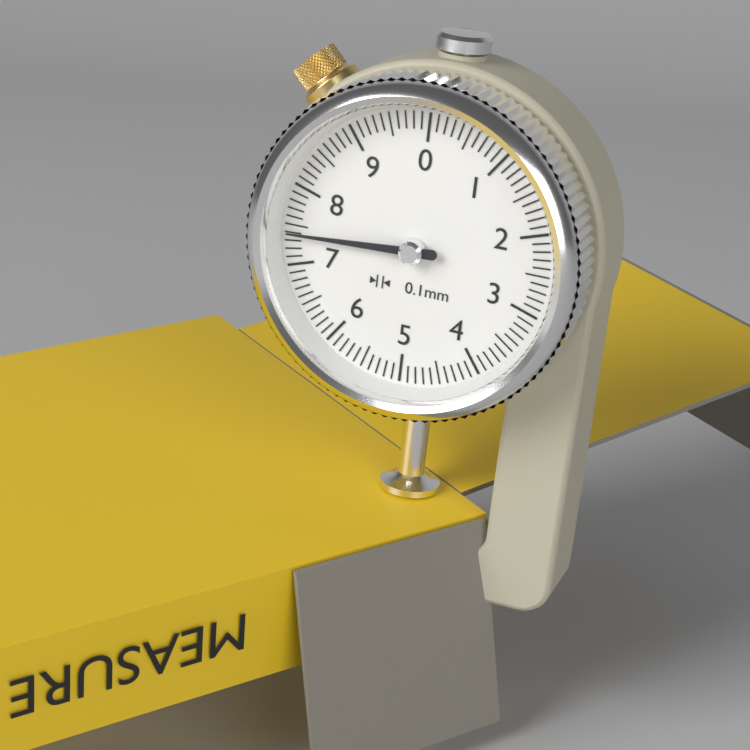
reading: 7.4 mm
